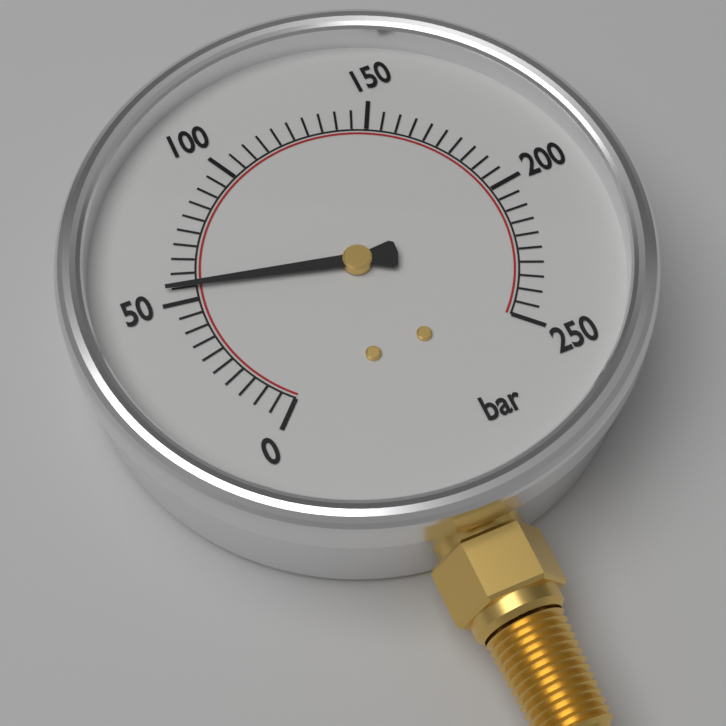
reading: 55 bar
